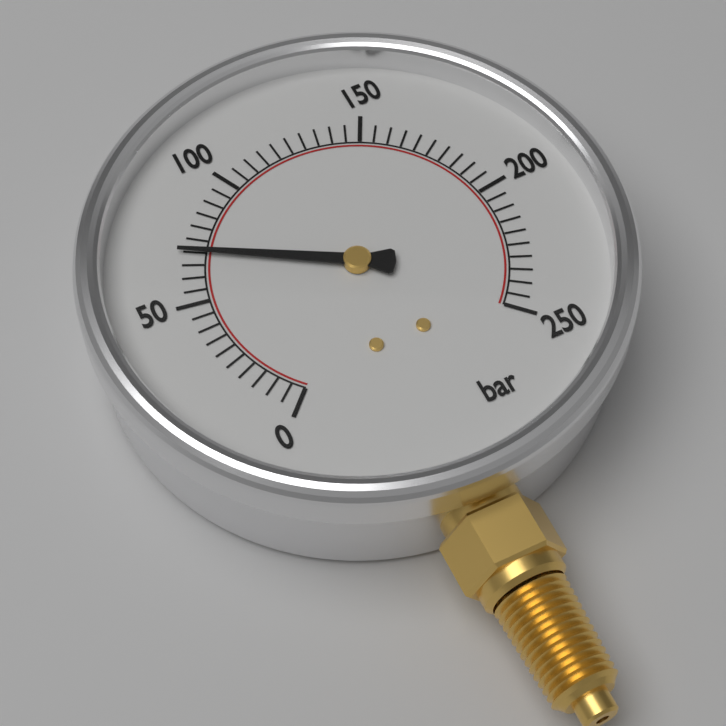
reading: 70 bar
